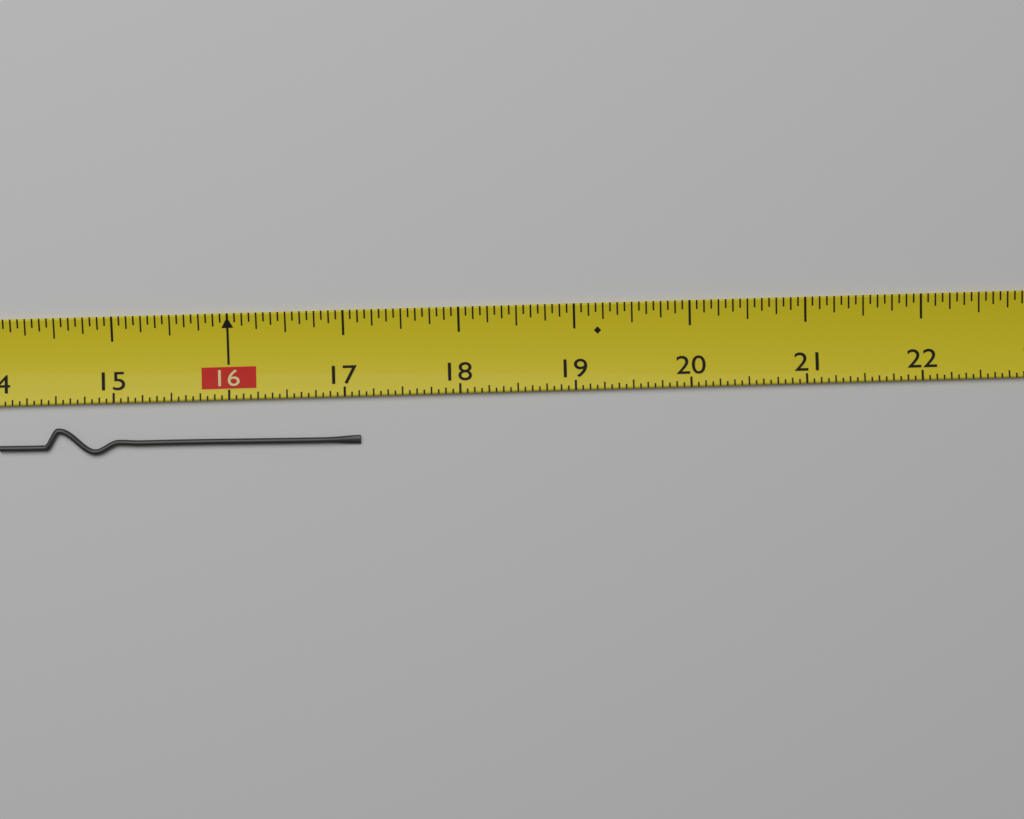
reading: 17.1250 (no unit)
